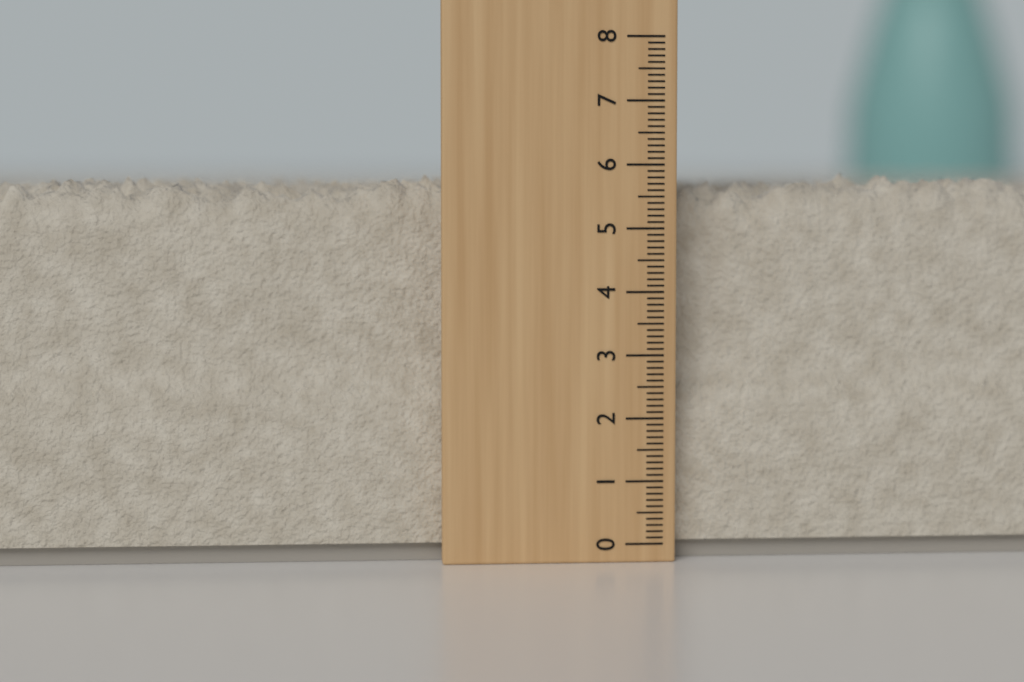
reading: 5.9 (no unit)
